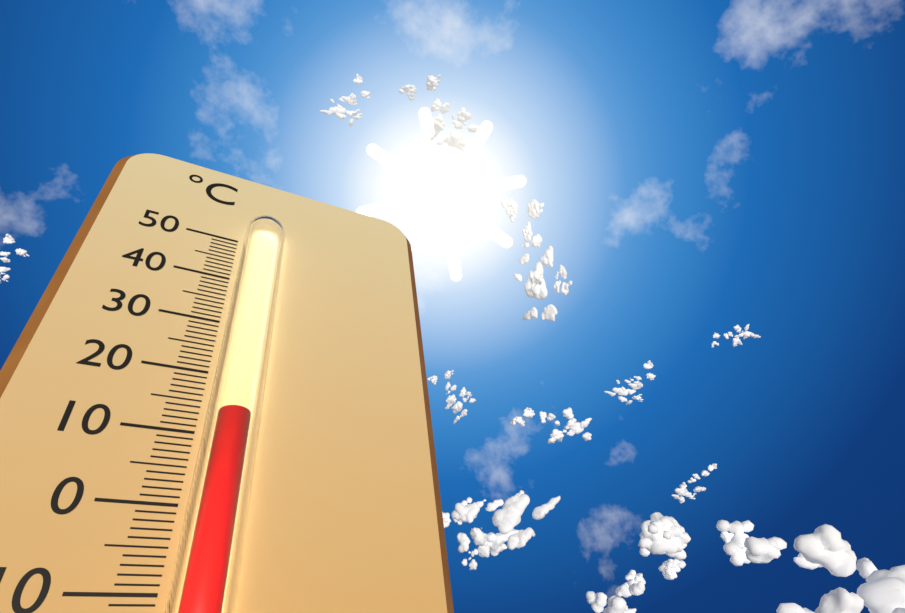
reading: 12 °C
